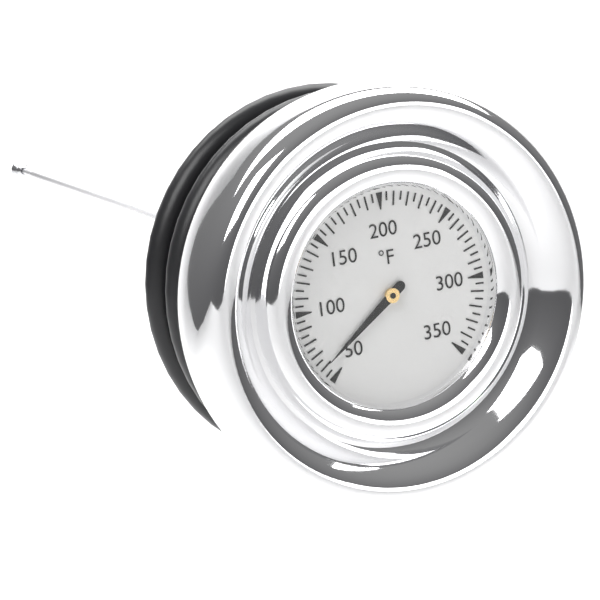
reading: 60 °F
